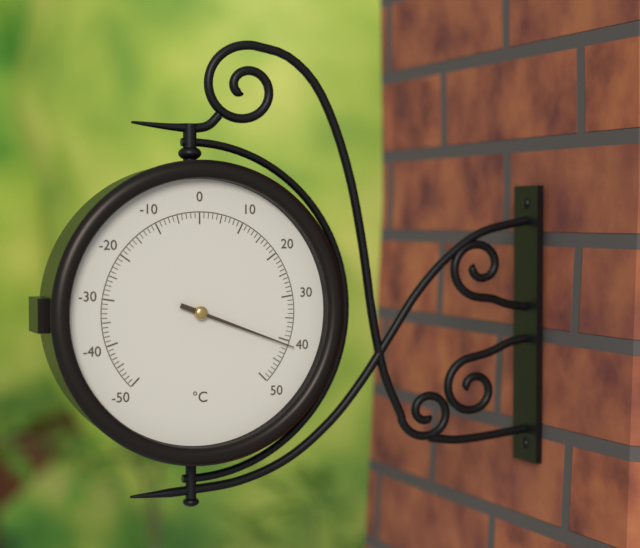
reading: 41 °C
